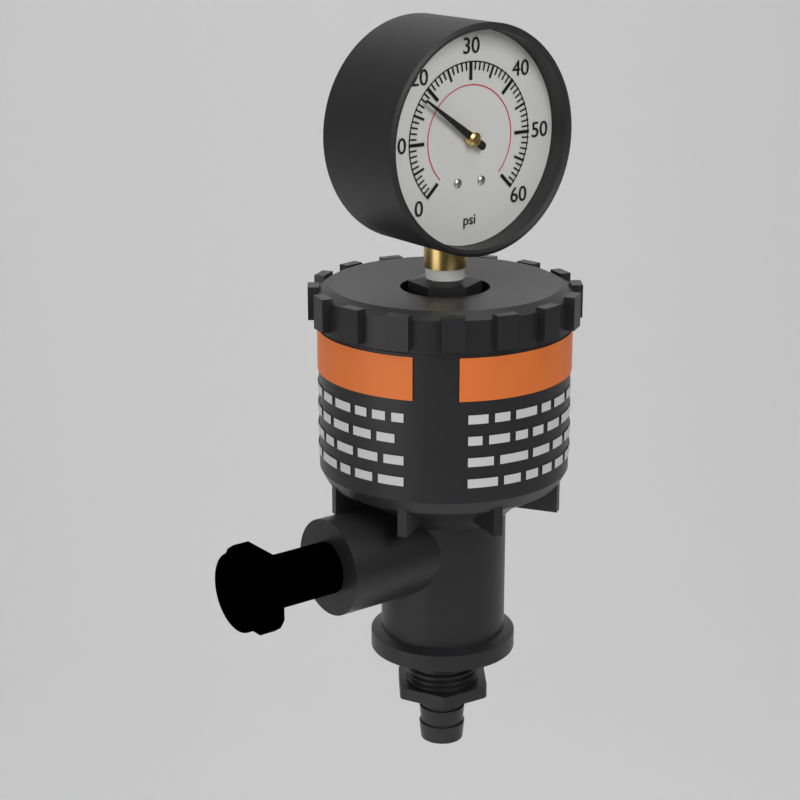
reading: 18 psi
